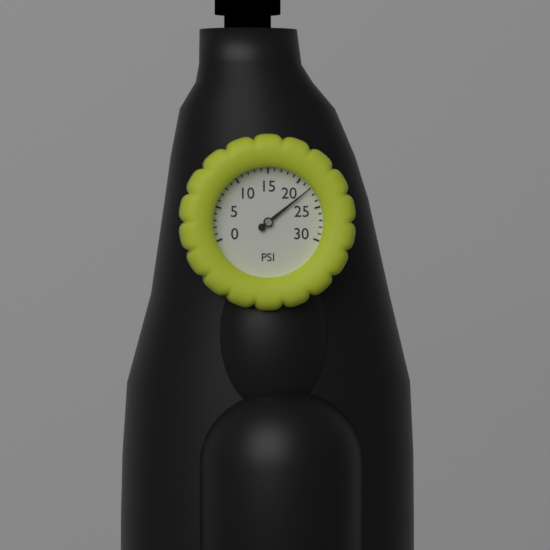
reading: 22 psi
